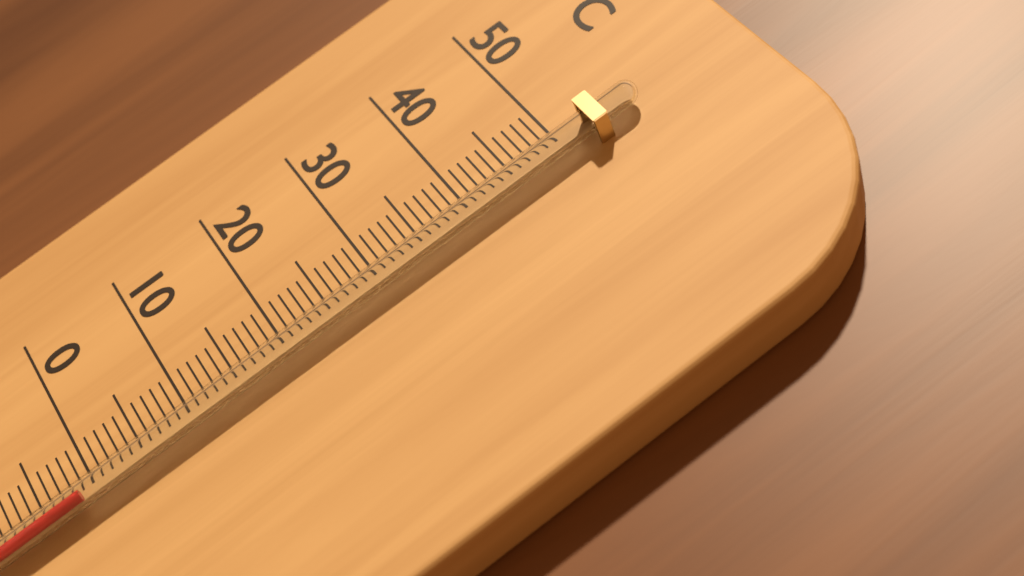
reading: -1 °C
